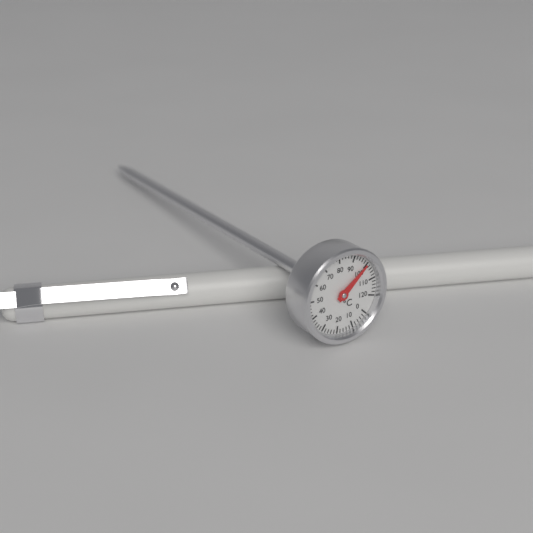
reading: 100 °C
